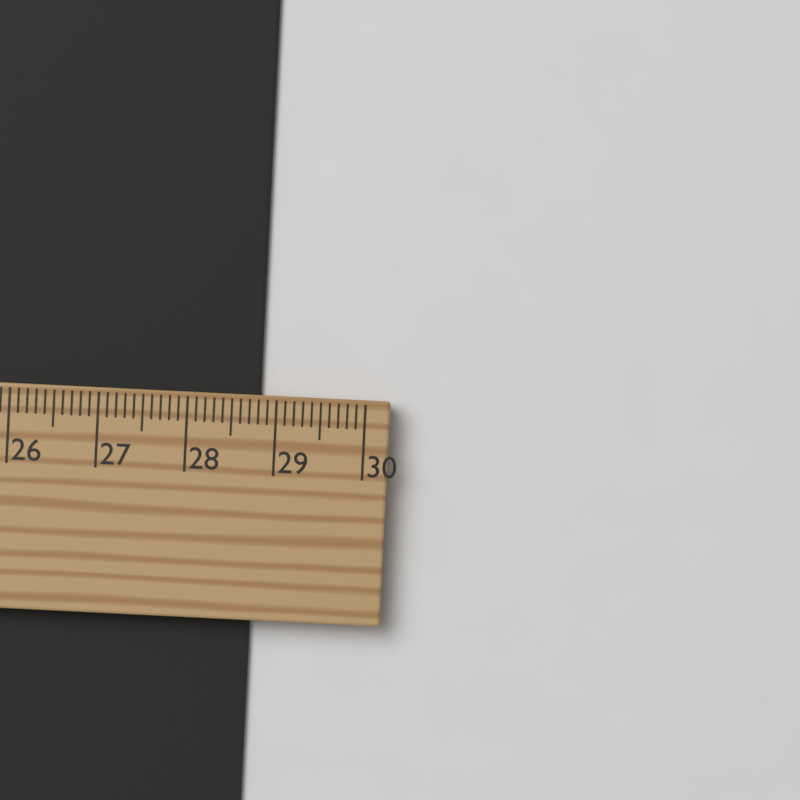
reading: 28.8 cm
